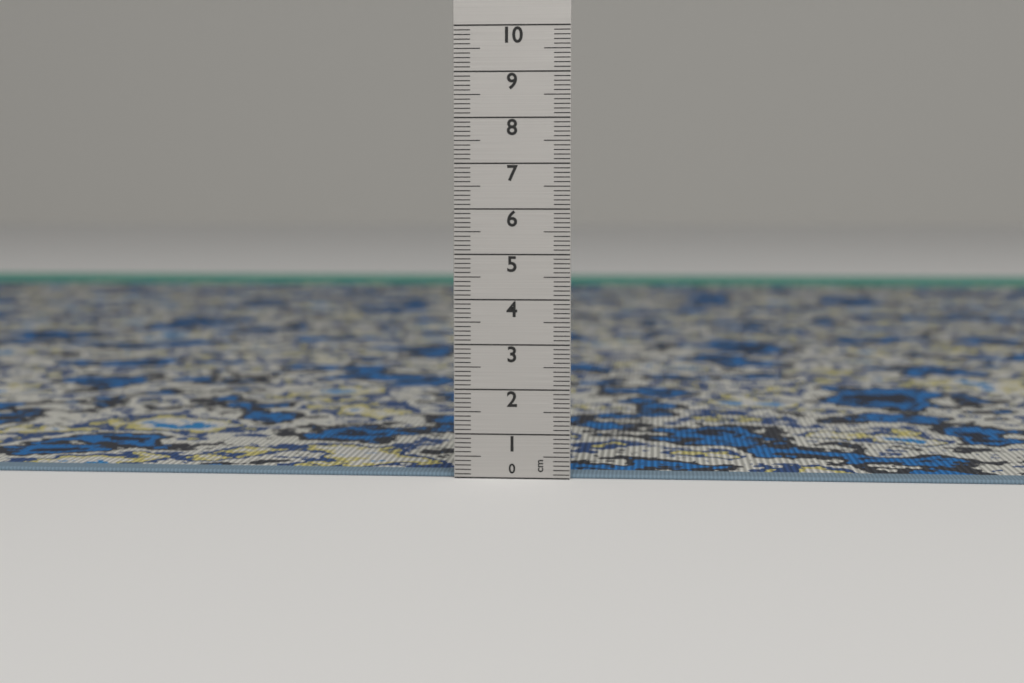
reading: 0.1 cm
